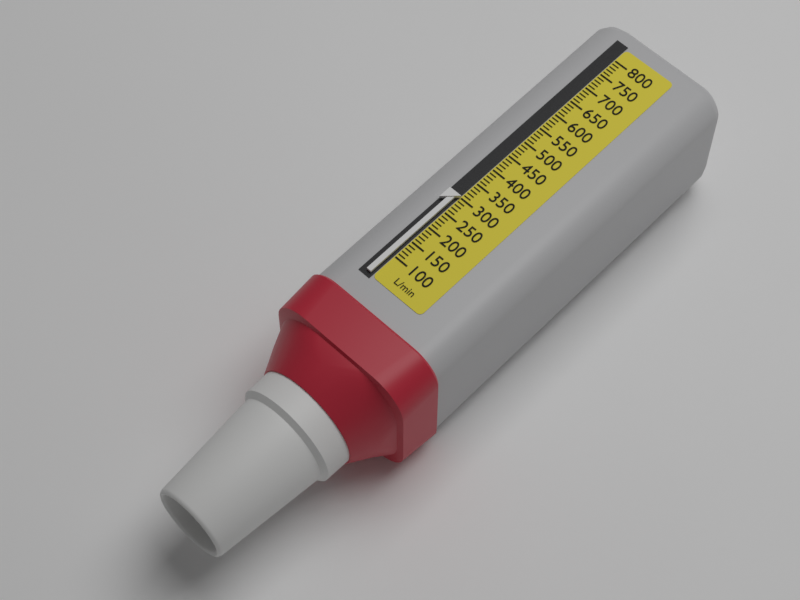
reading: 300 L/min
